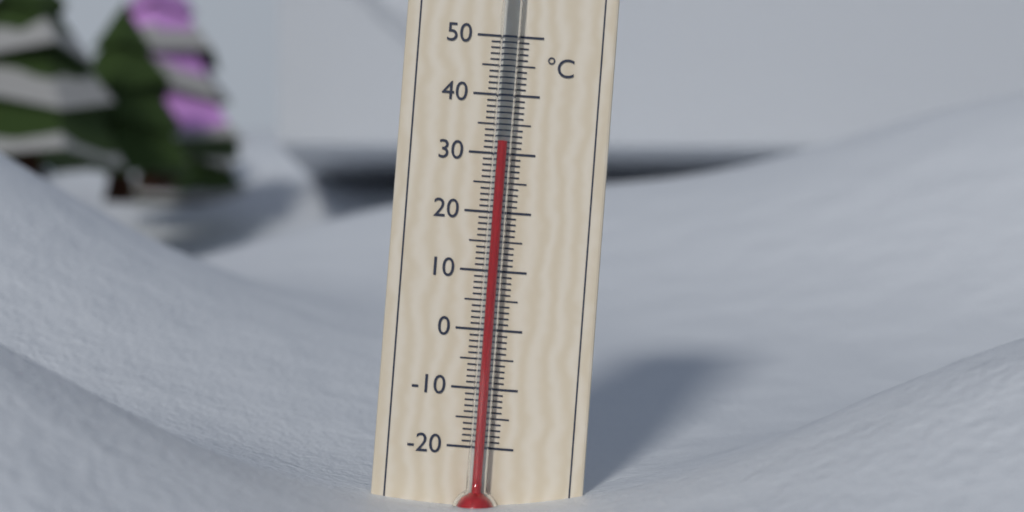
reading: 32 °C
